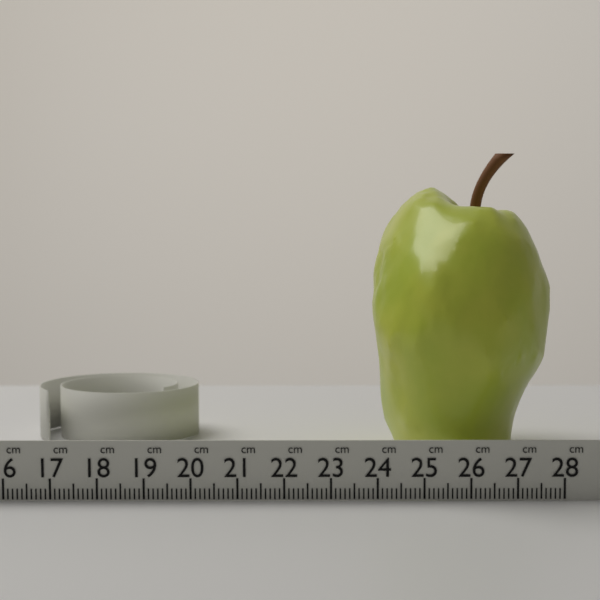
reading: 23.9 cm
